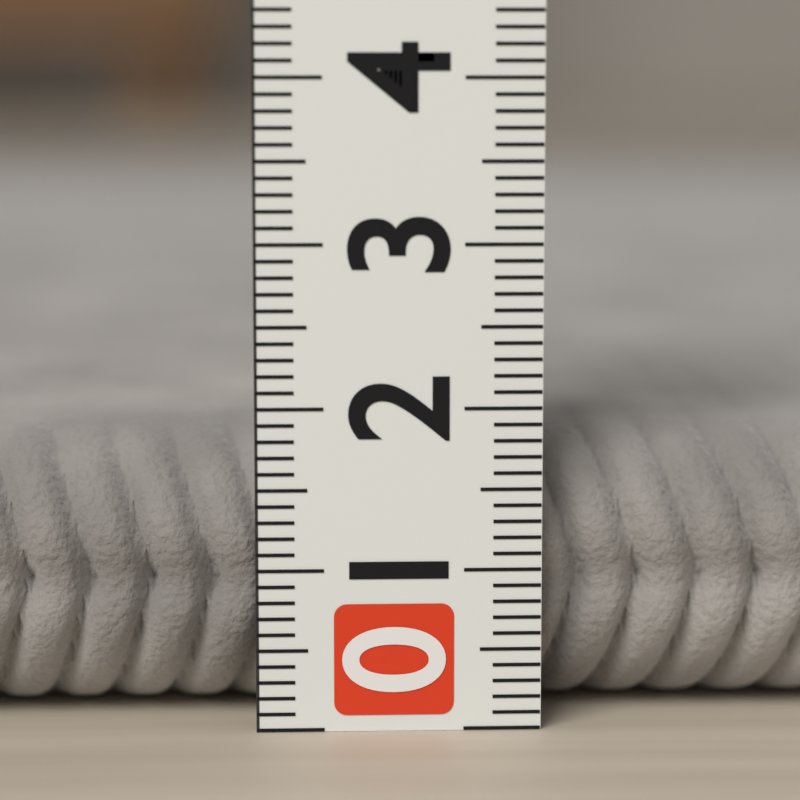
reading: 1.8 (no unit)
